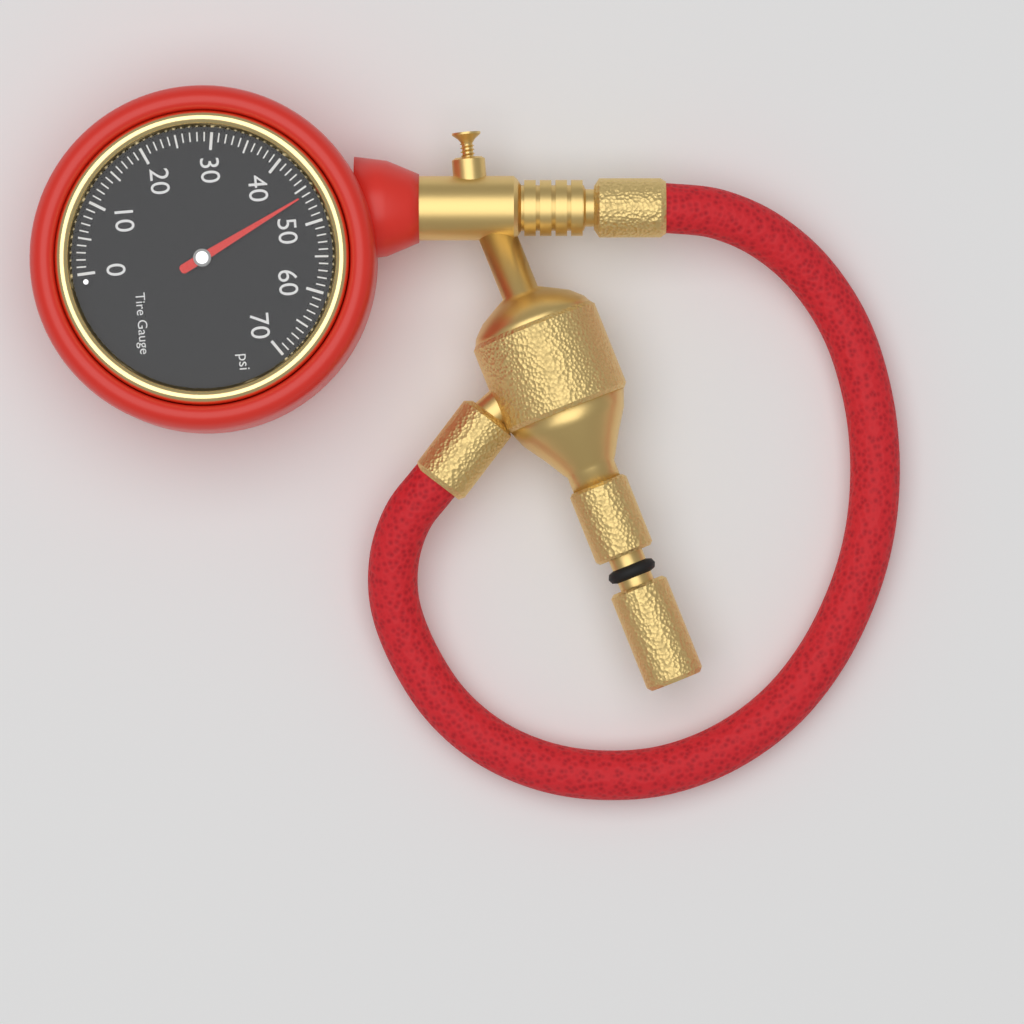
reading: 46 psi
